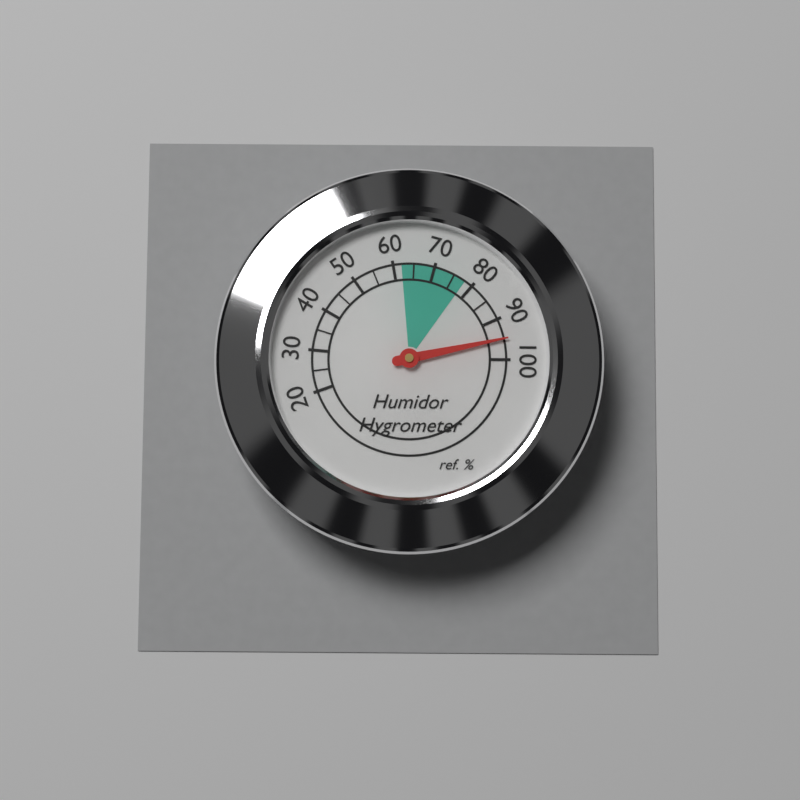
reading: 95 %
